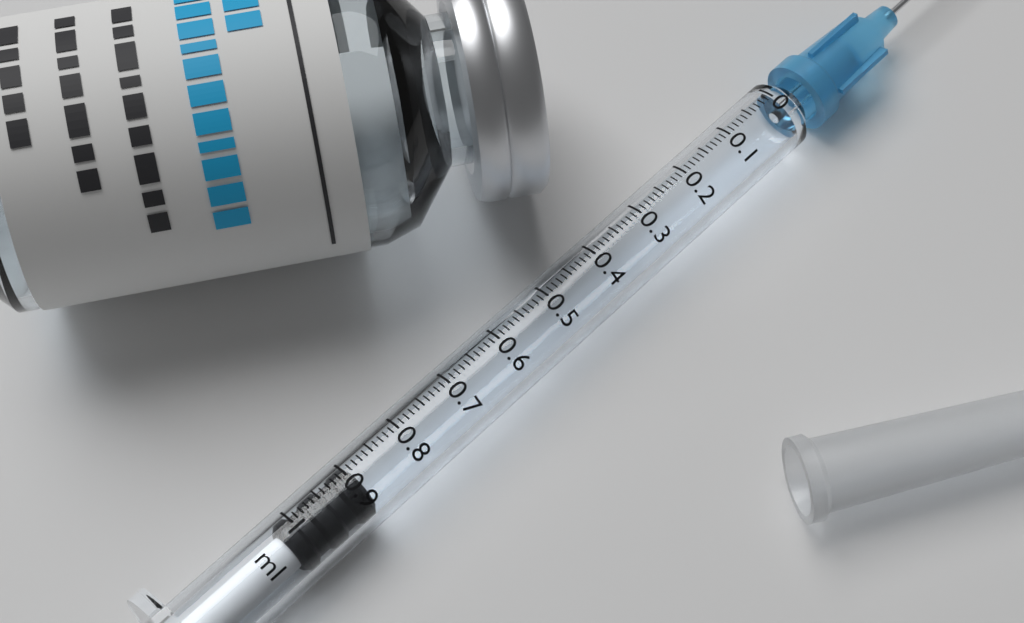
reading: 0.89 ml
